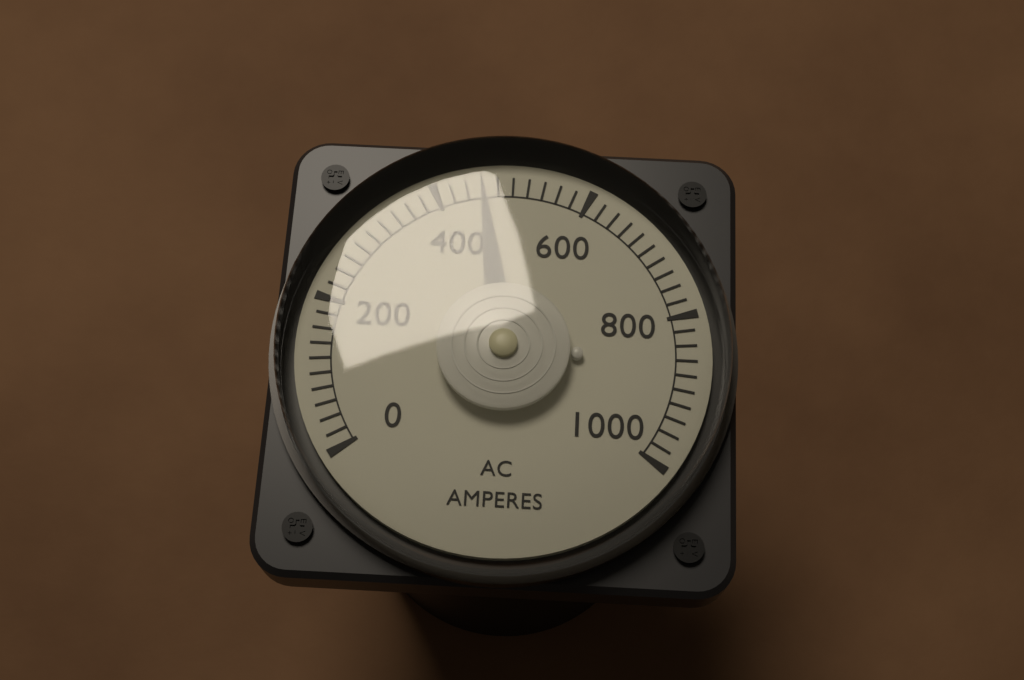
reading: 460 A
